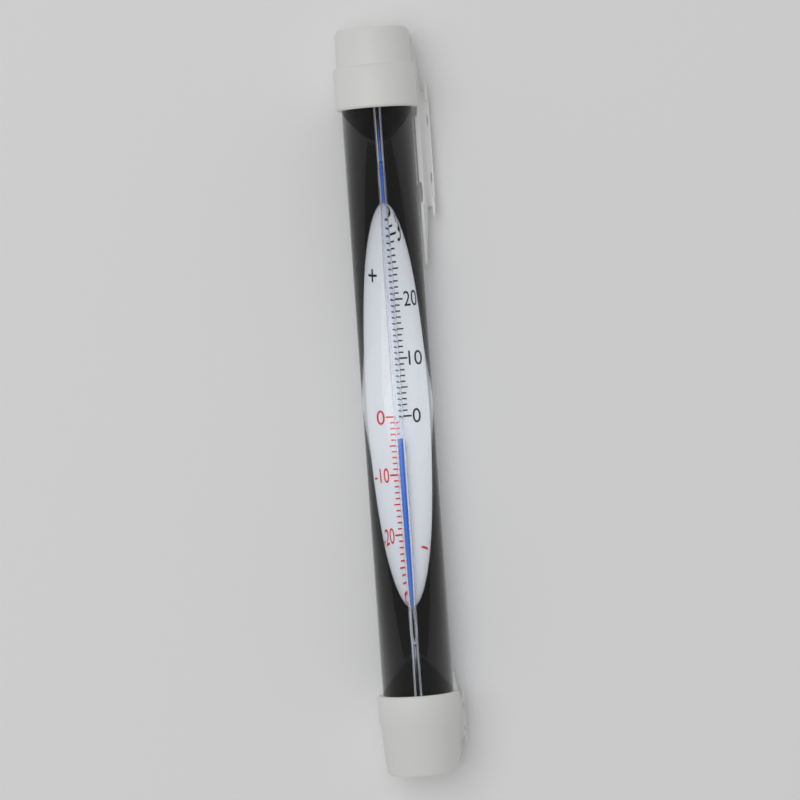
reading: -4 °C
